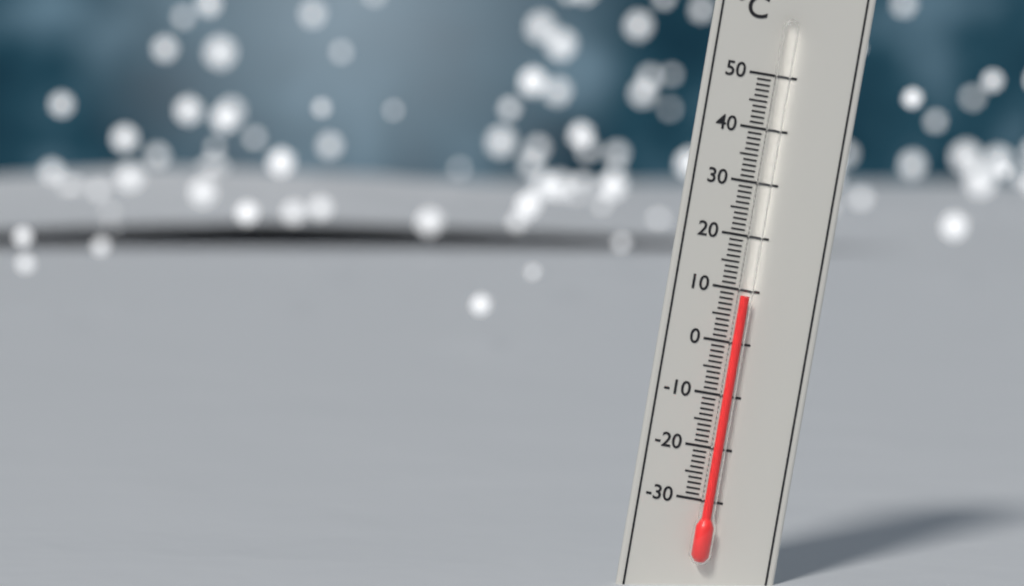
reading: 9 °C
